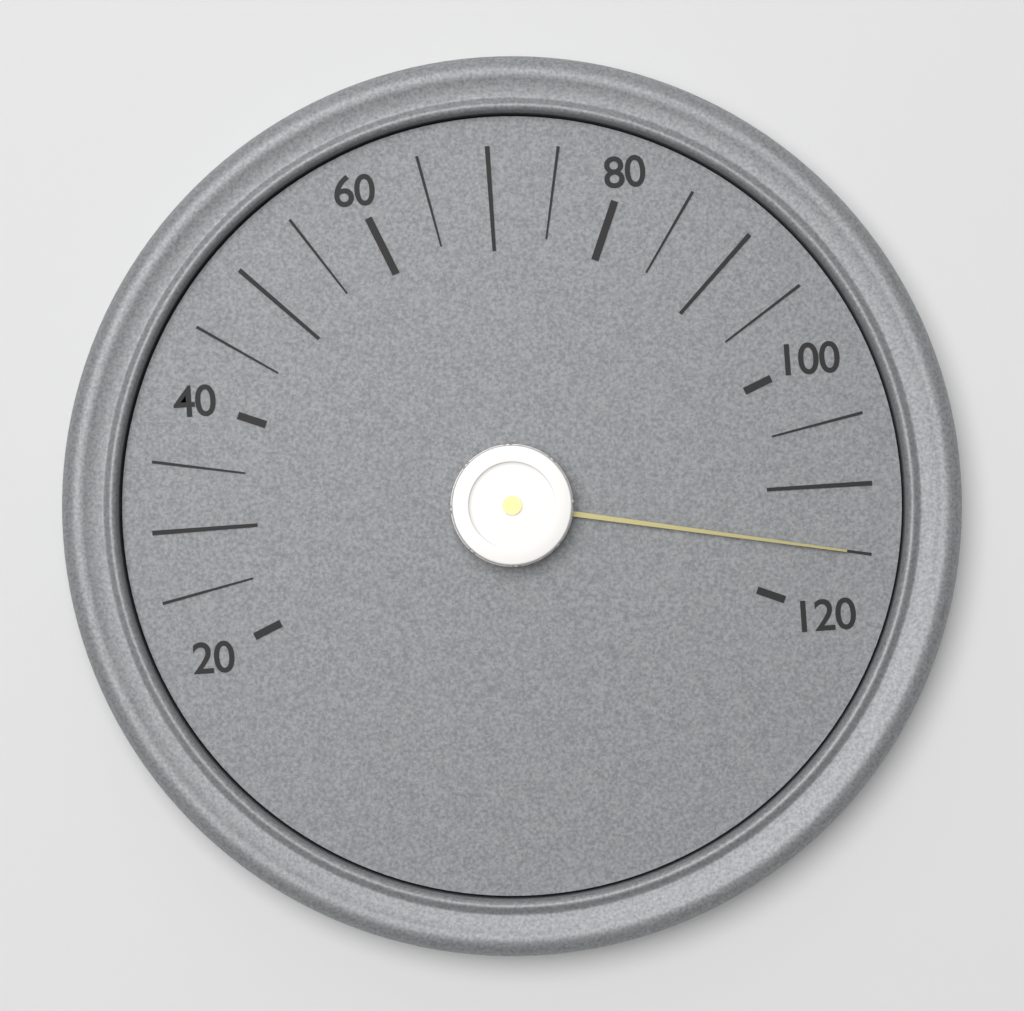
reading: 115 (no unit)
